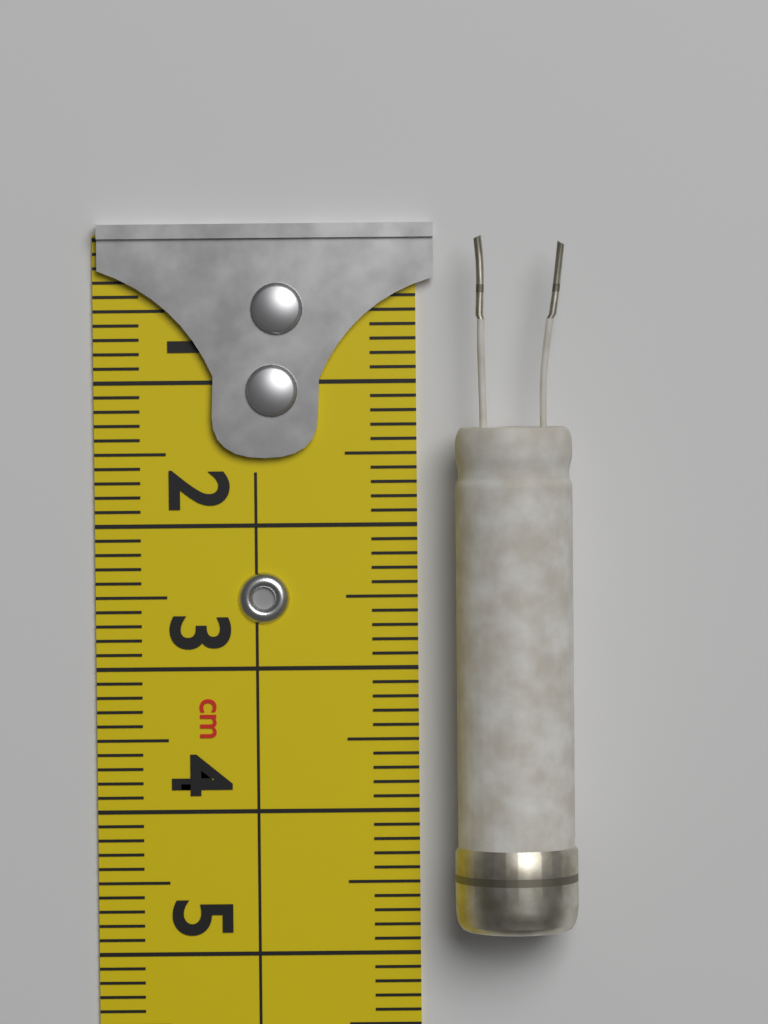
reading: 4.8 cm
